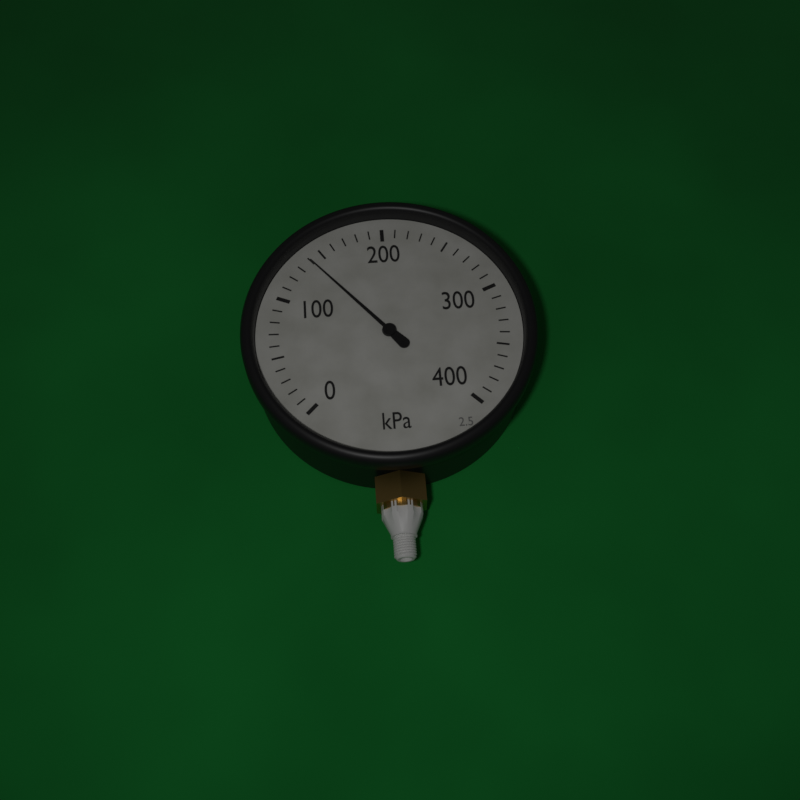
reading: 140 kPa
